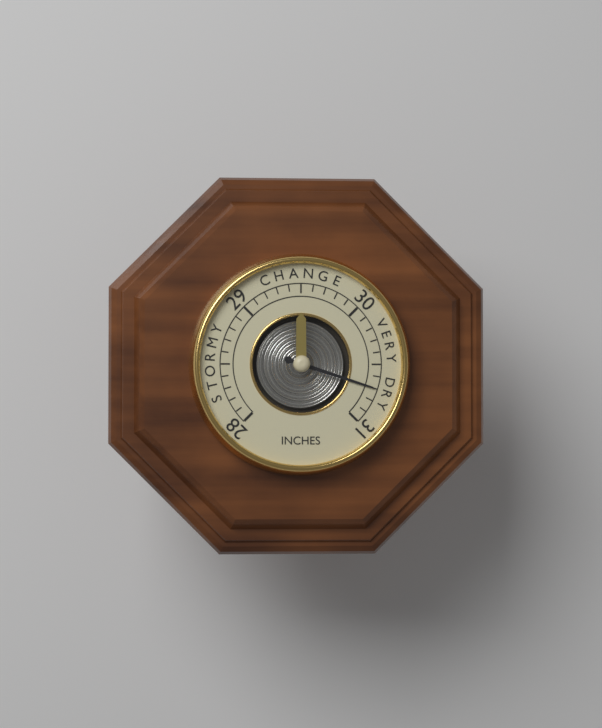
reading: 30.7 inches
